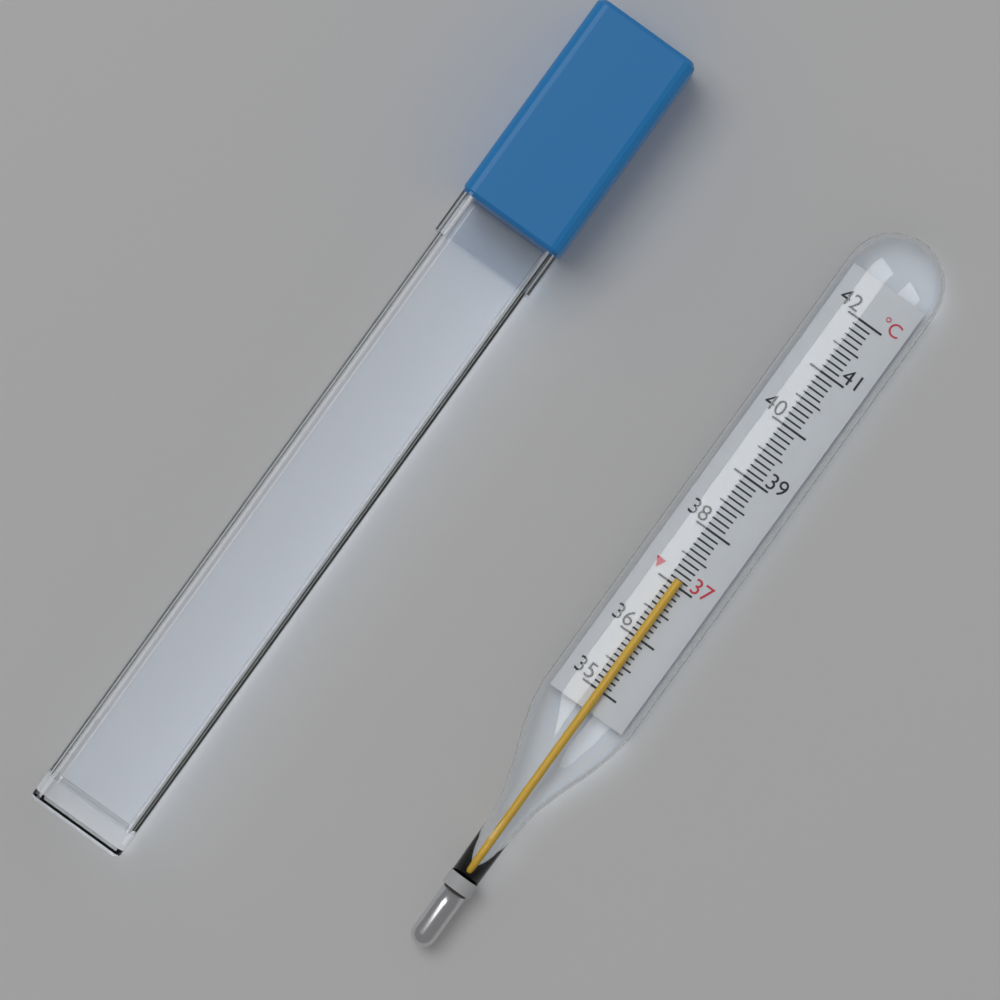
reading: 37.1 °C
